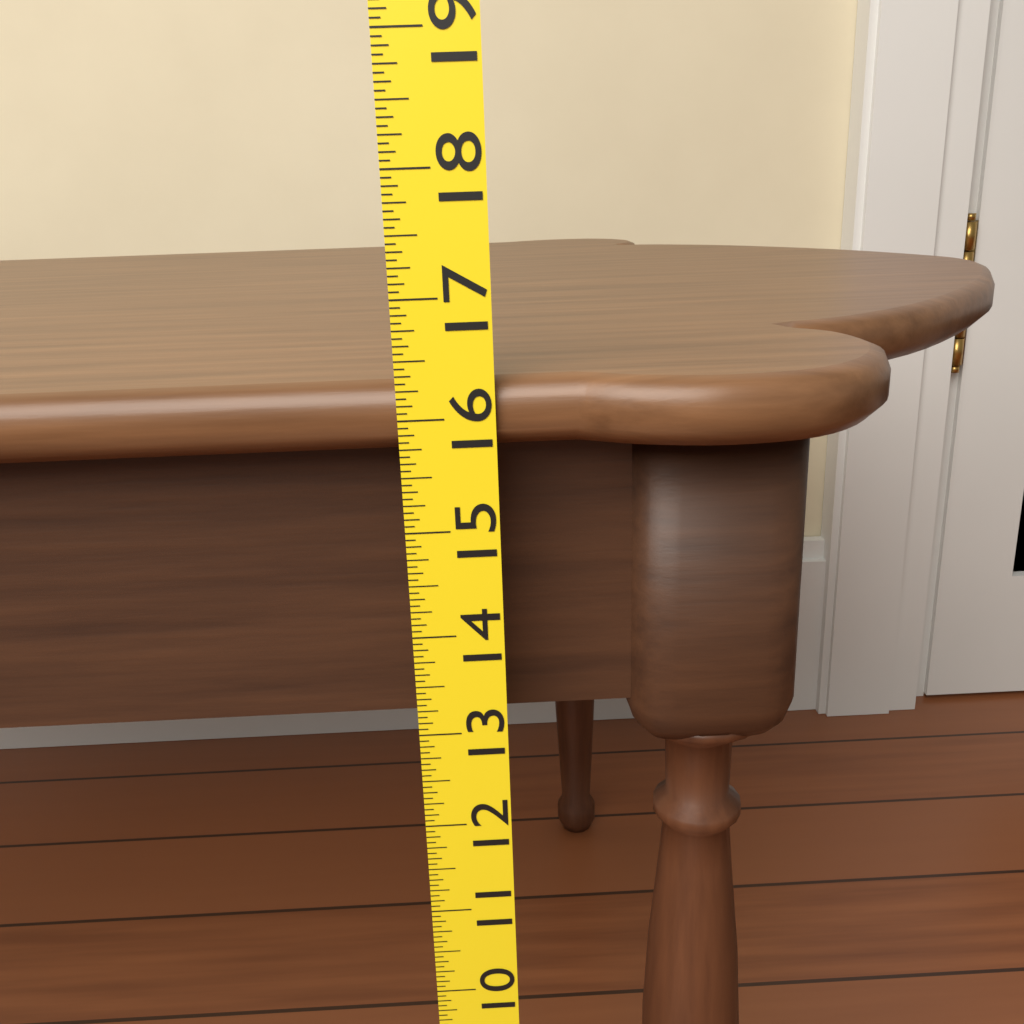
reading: 16.3125 (no unit)
